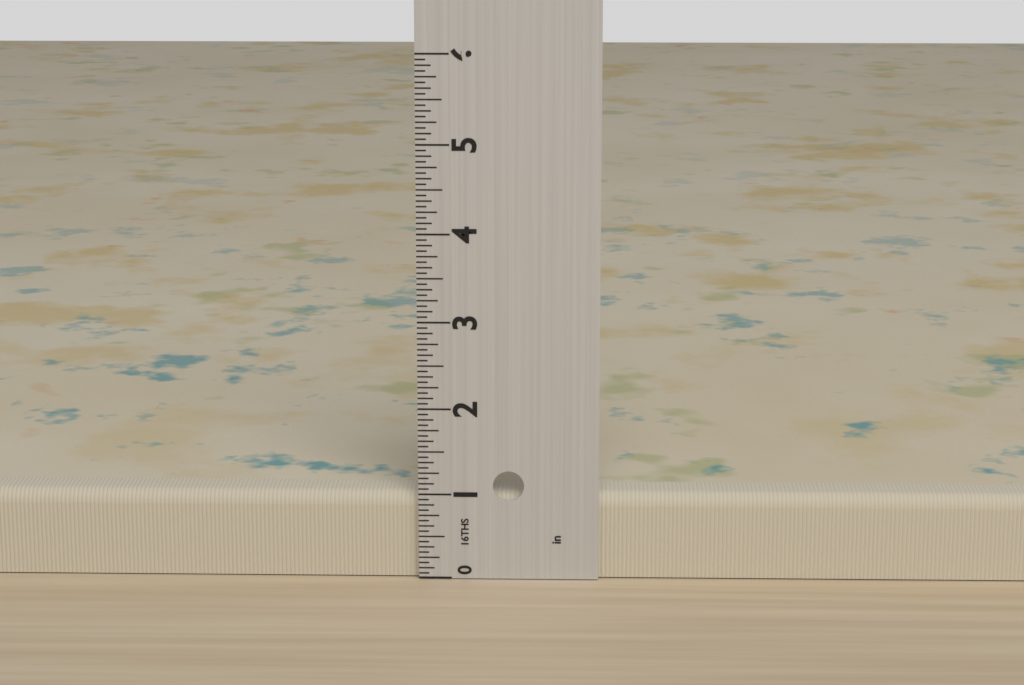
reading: 1.0000 in
